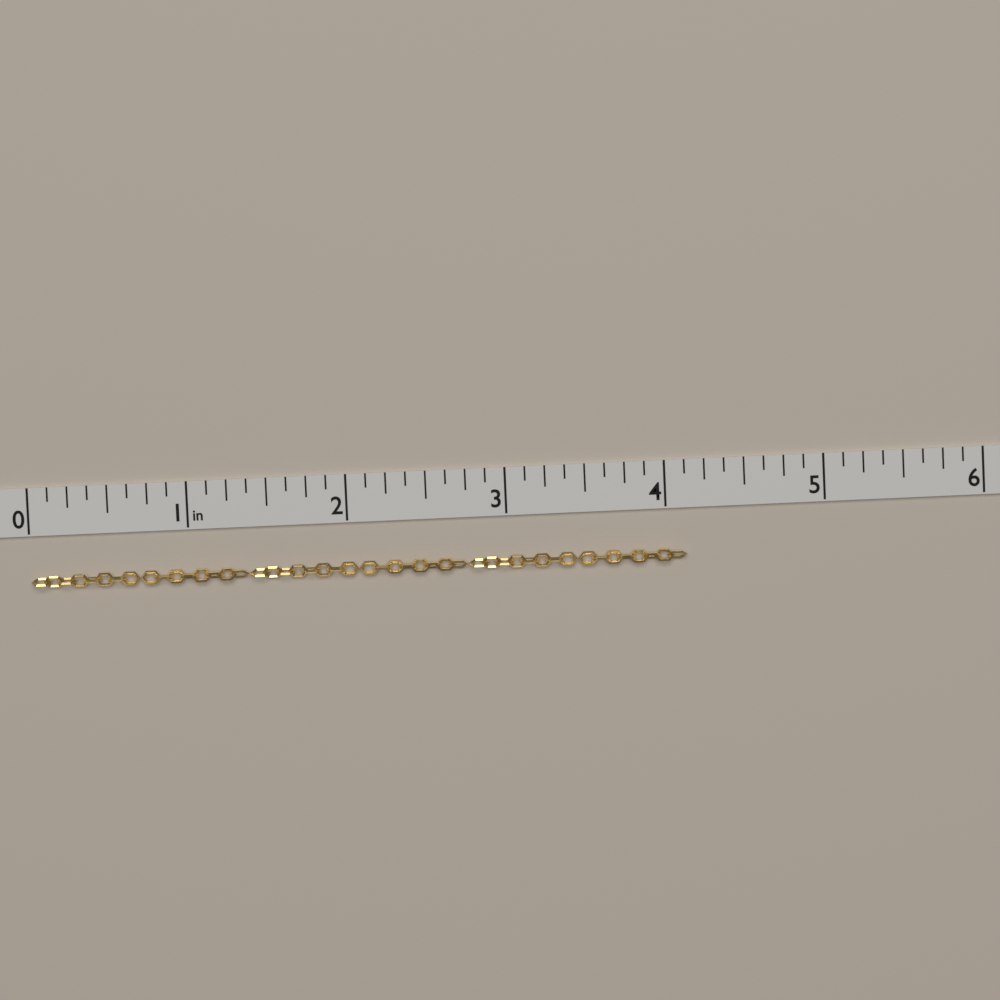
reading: 4.125 in
